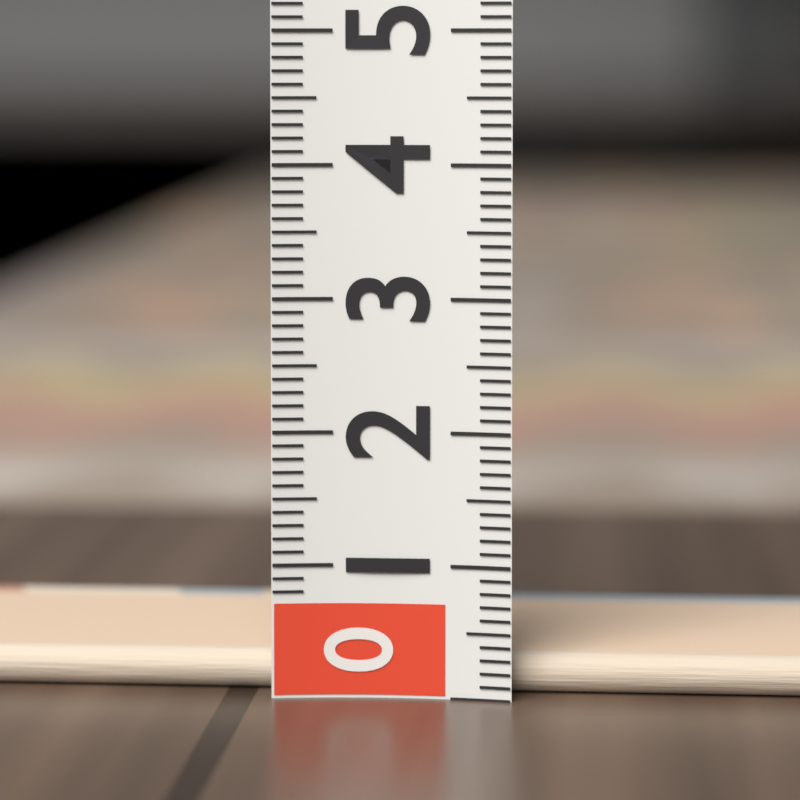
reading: 0.3 (no unit)
